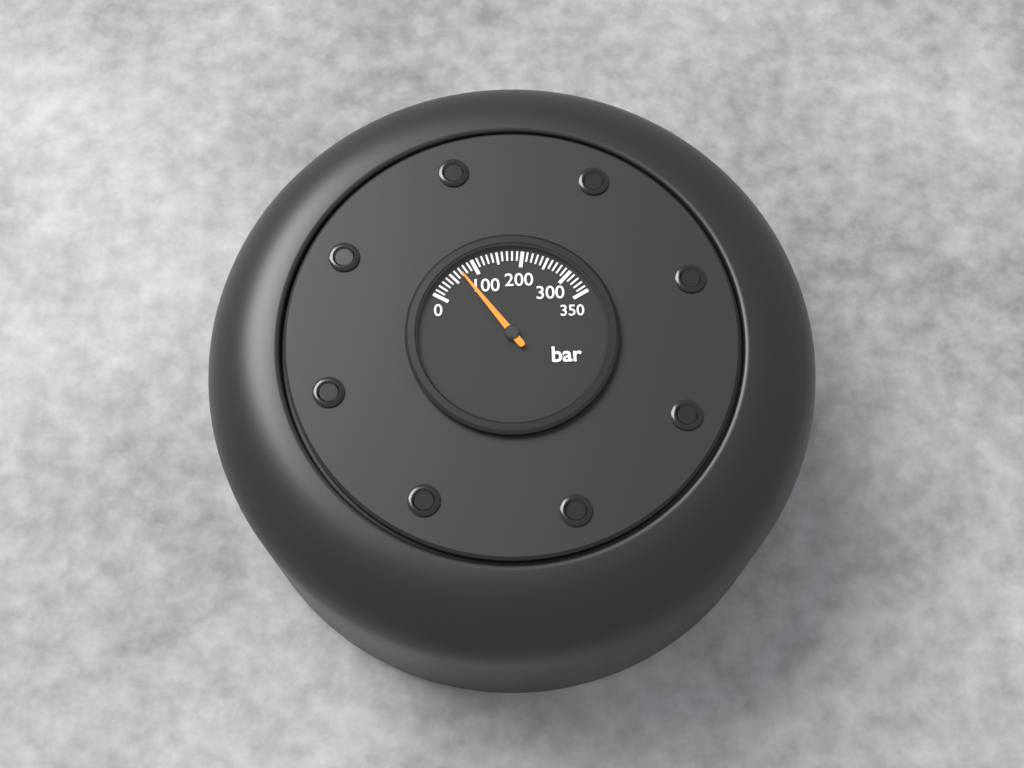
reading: 70 bar
